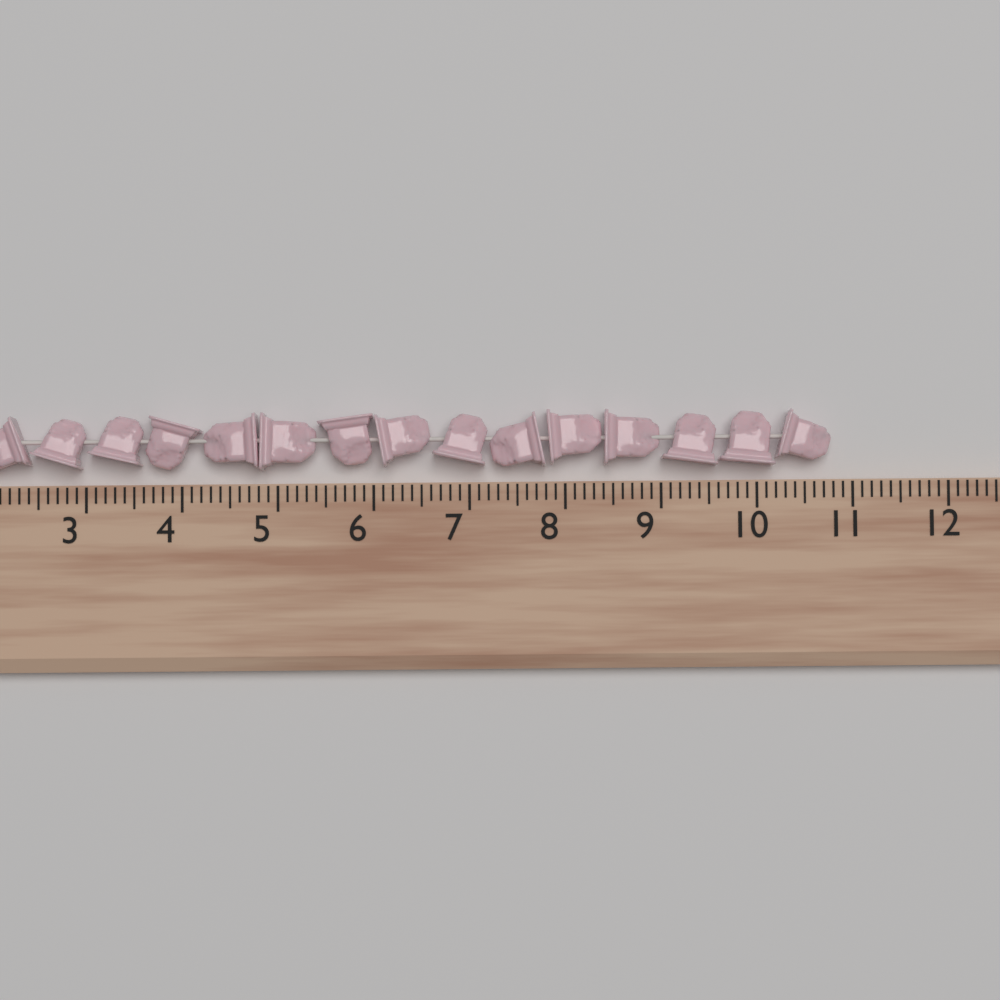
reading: 10.8 (no unit)
